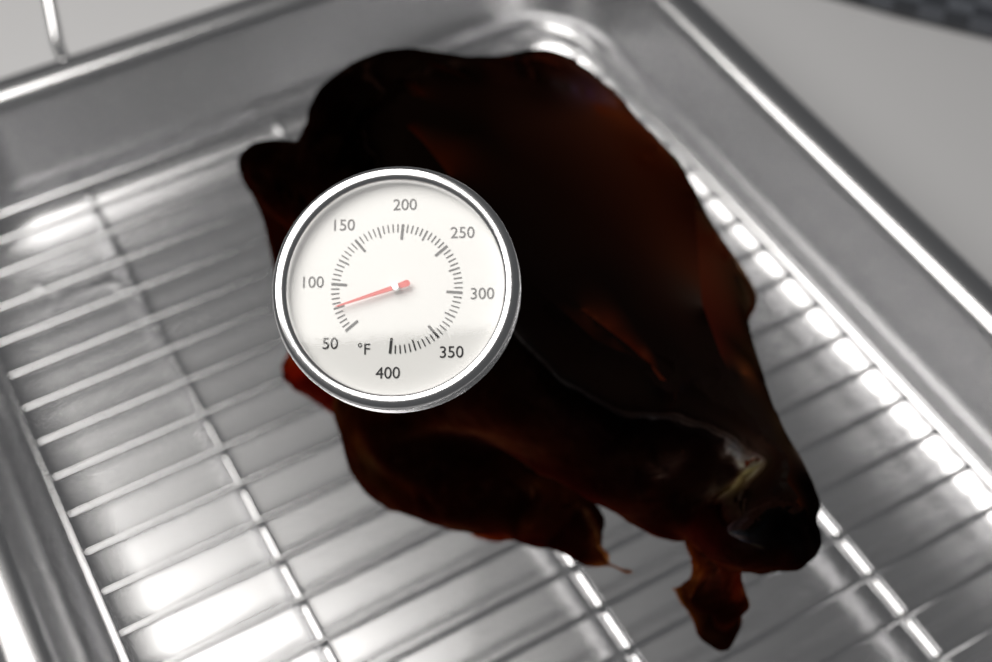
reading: 75 °F
